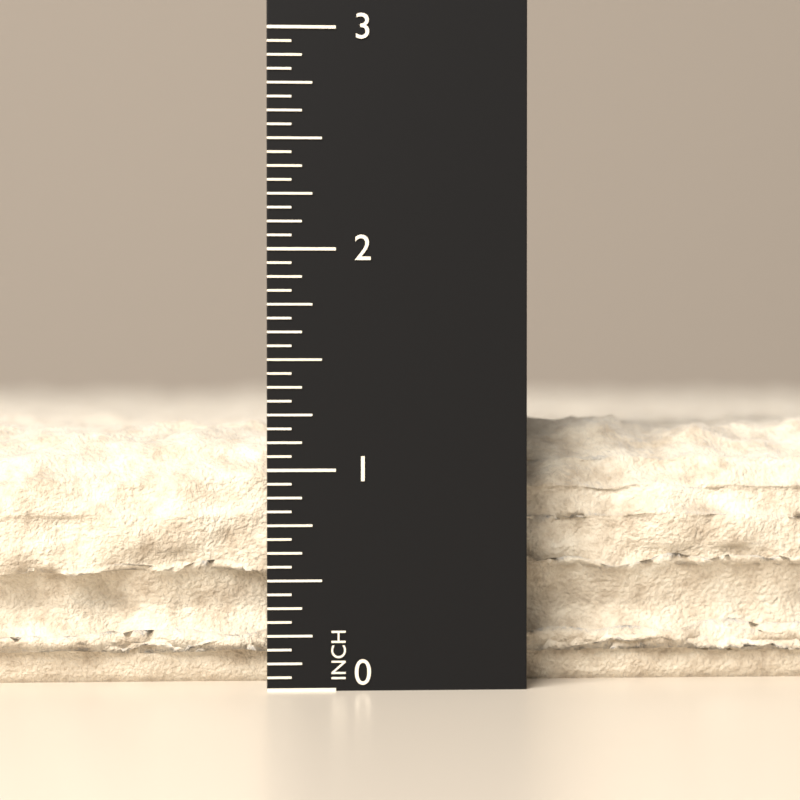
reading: 1.2500 in
